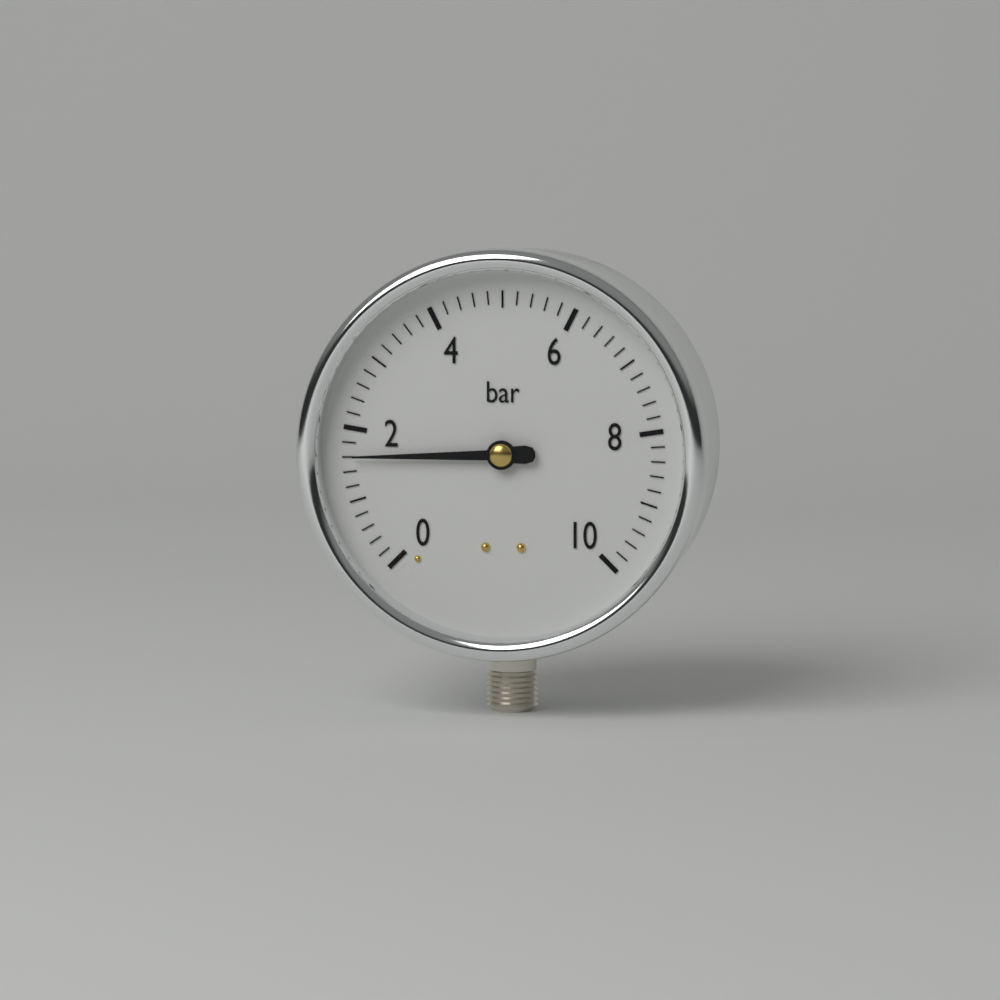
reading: 1.6 bar
